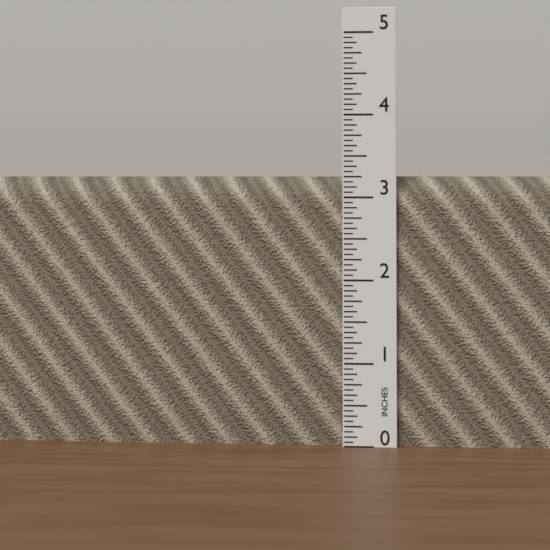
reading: 3.2500 in
